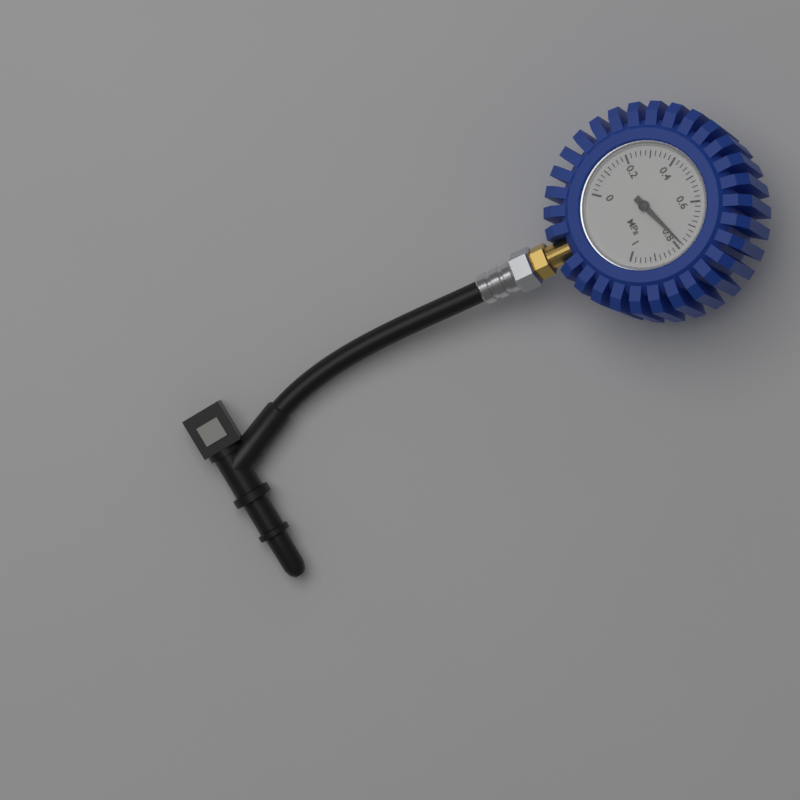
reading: 0.78 MPa
